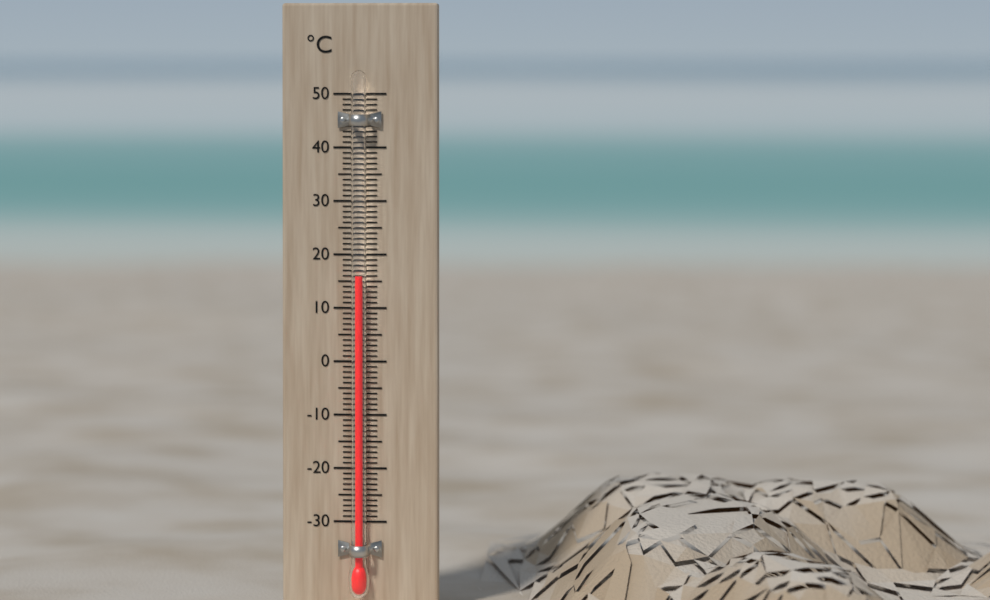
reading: 16 °C
